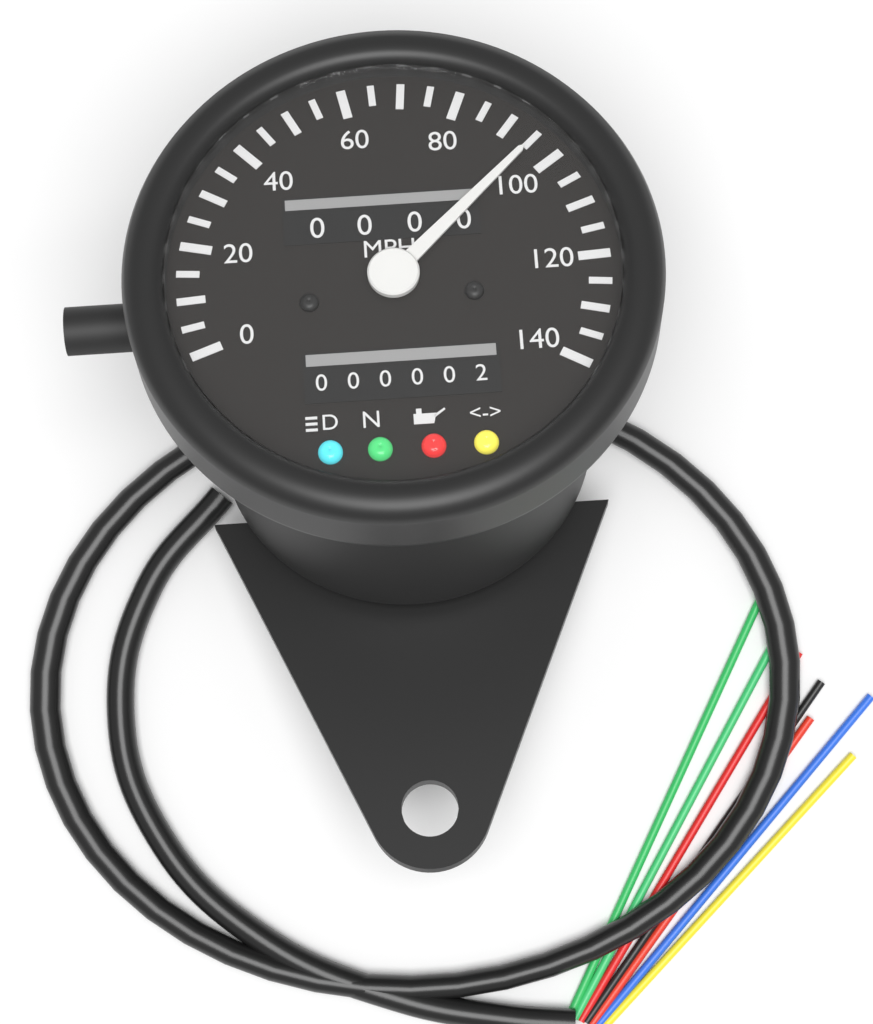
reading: 95 MPH
